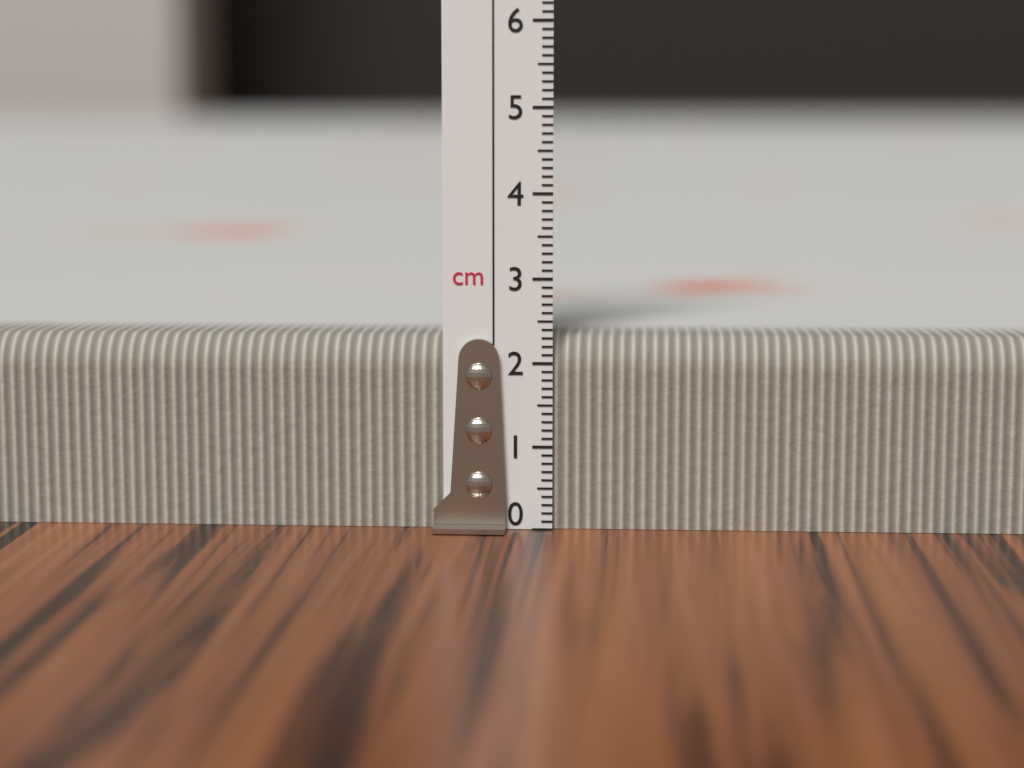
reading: 2.3 cm
